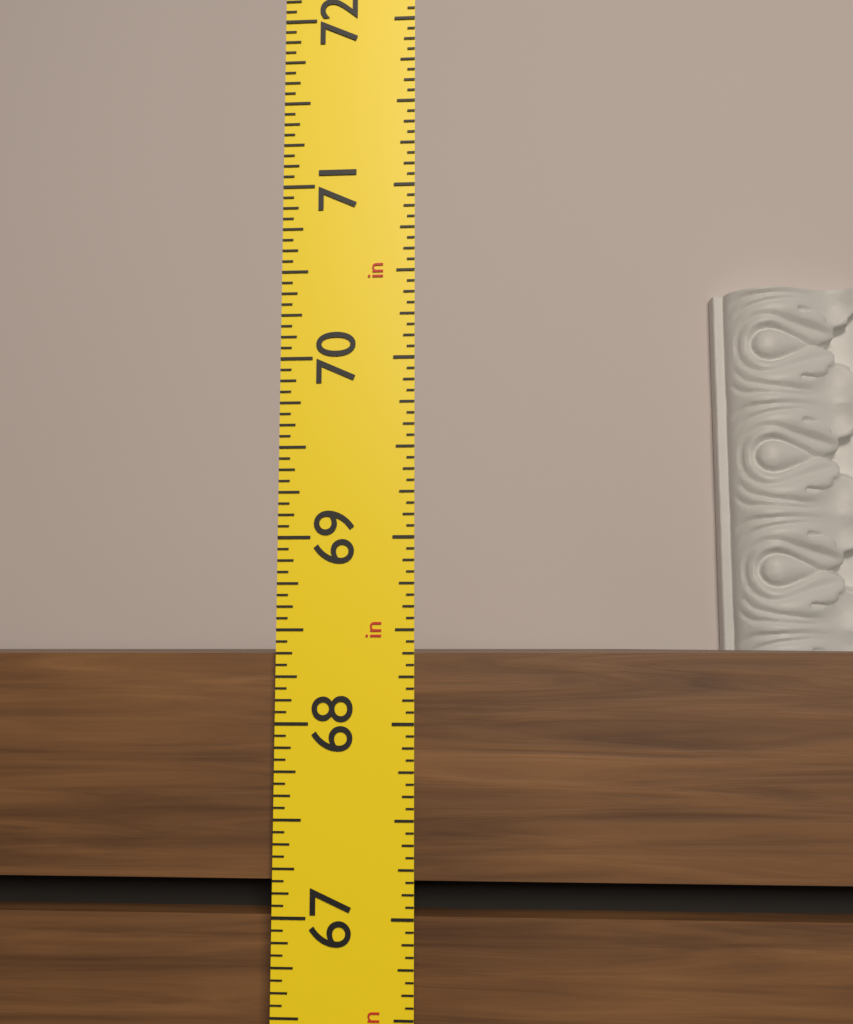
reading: 68.3750 in
